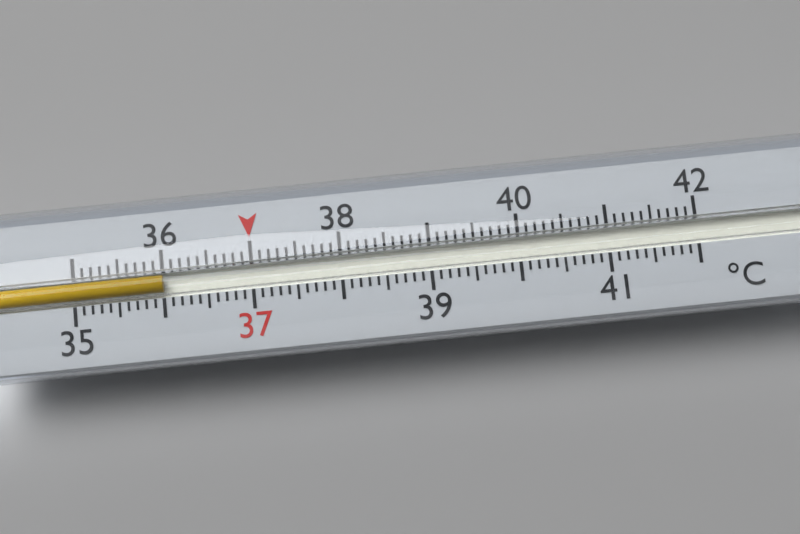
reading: 36.0 °C
